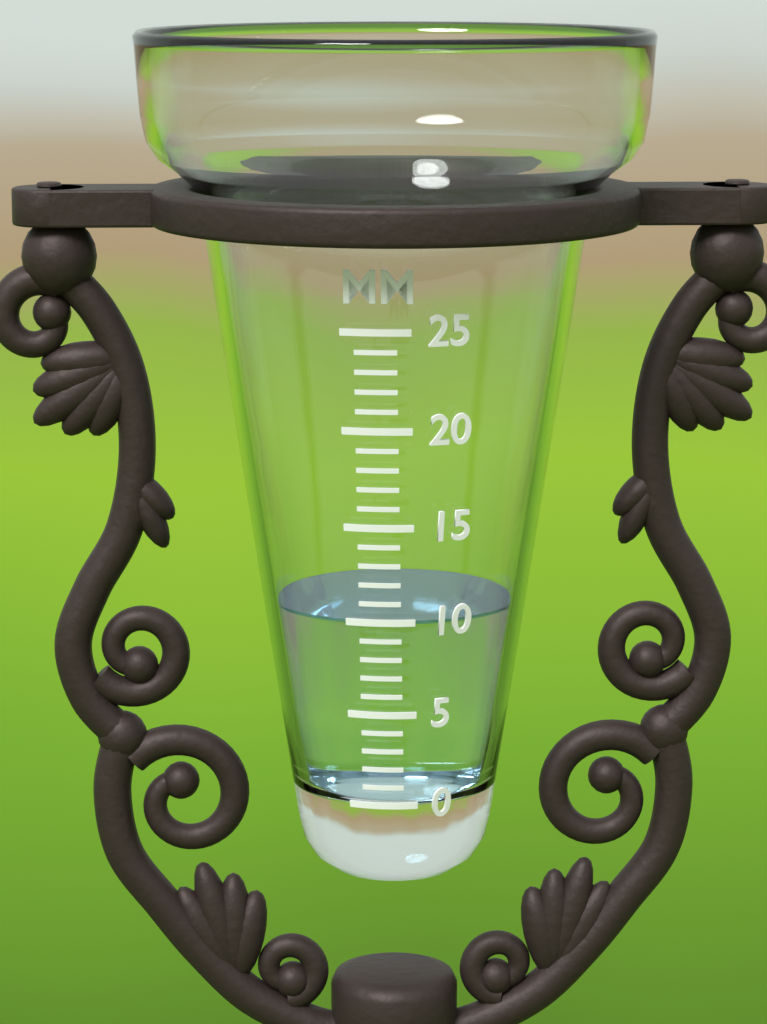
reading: 10 mm
